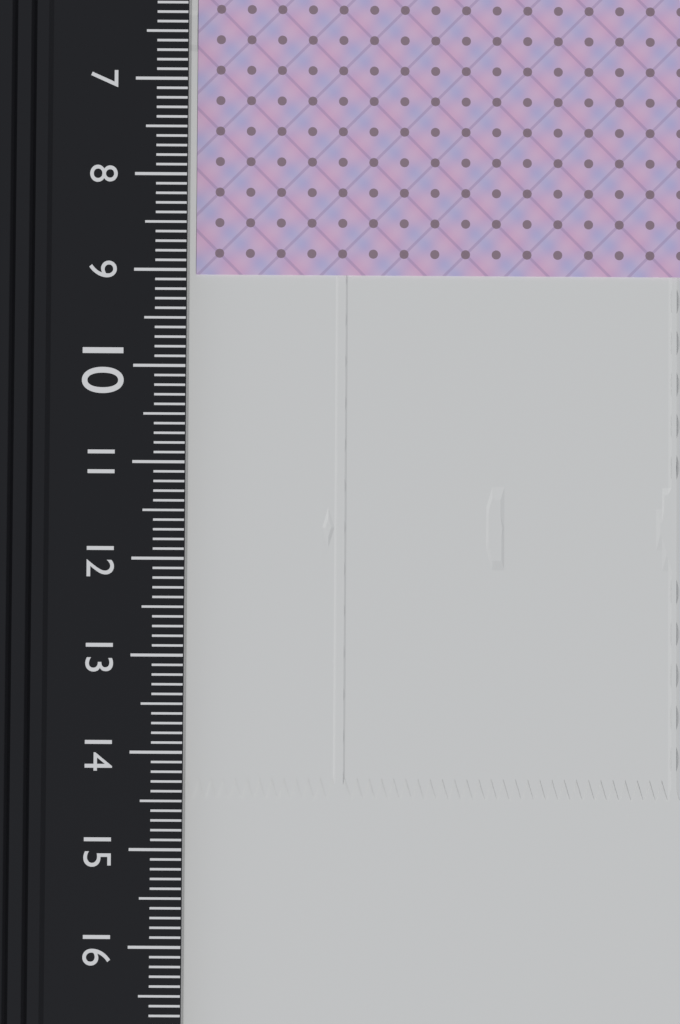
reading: 9.0 cm
